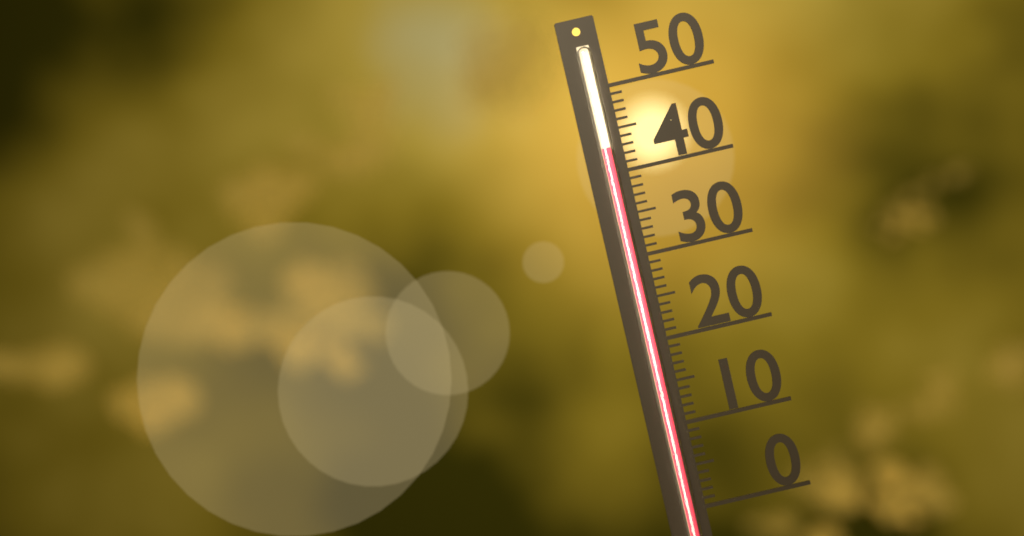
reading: 43 (no unit)
